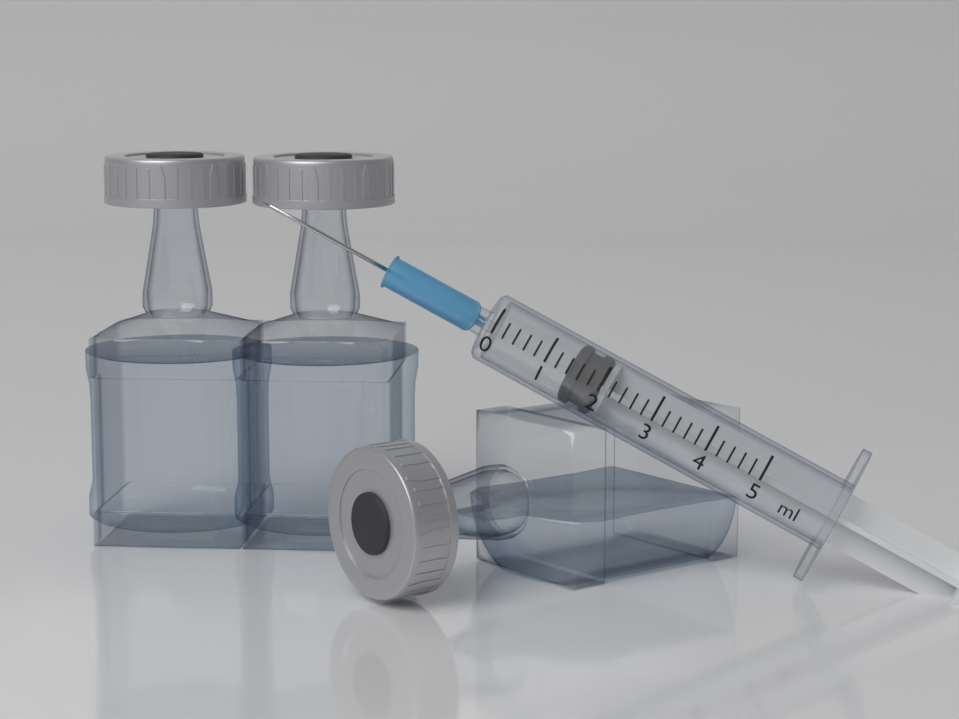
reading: 1.4 ml
